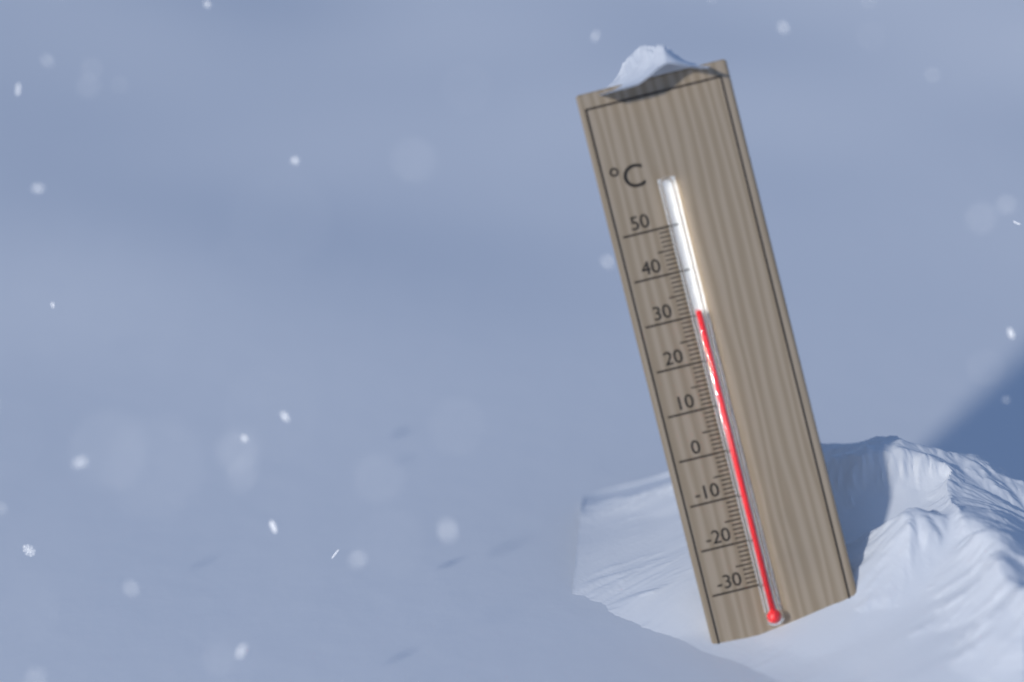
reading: 31 °C
